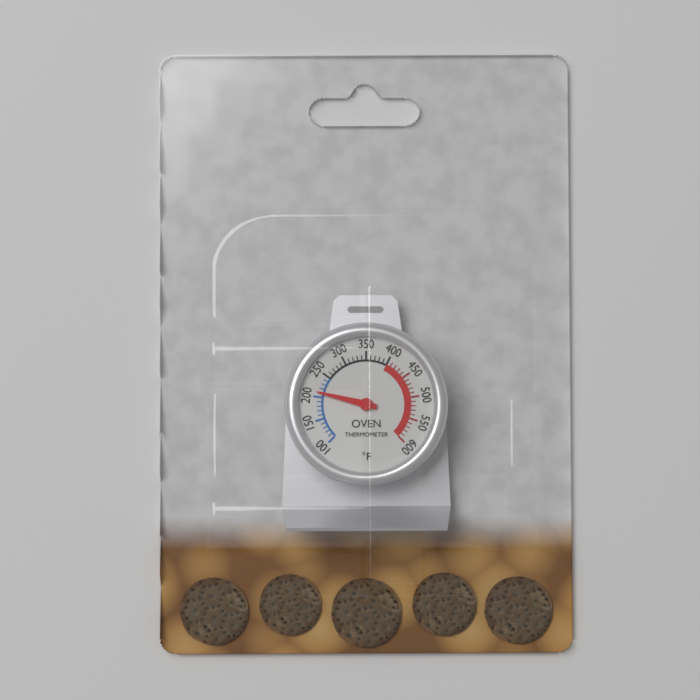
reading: 210 °F
